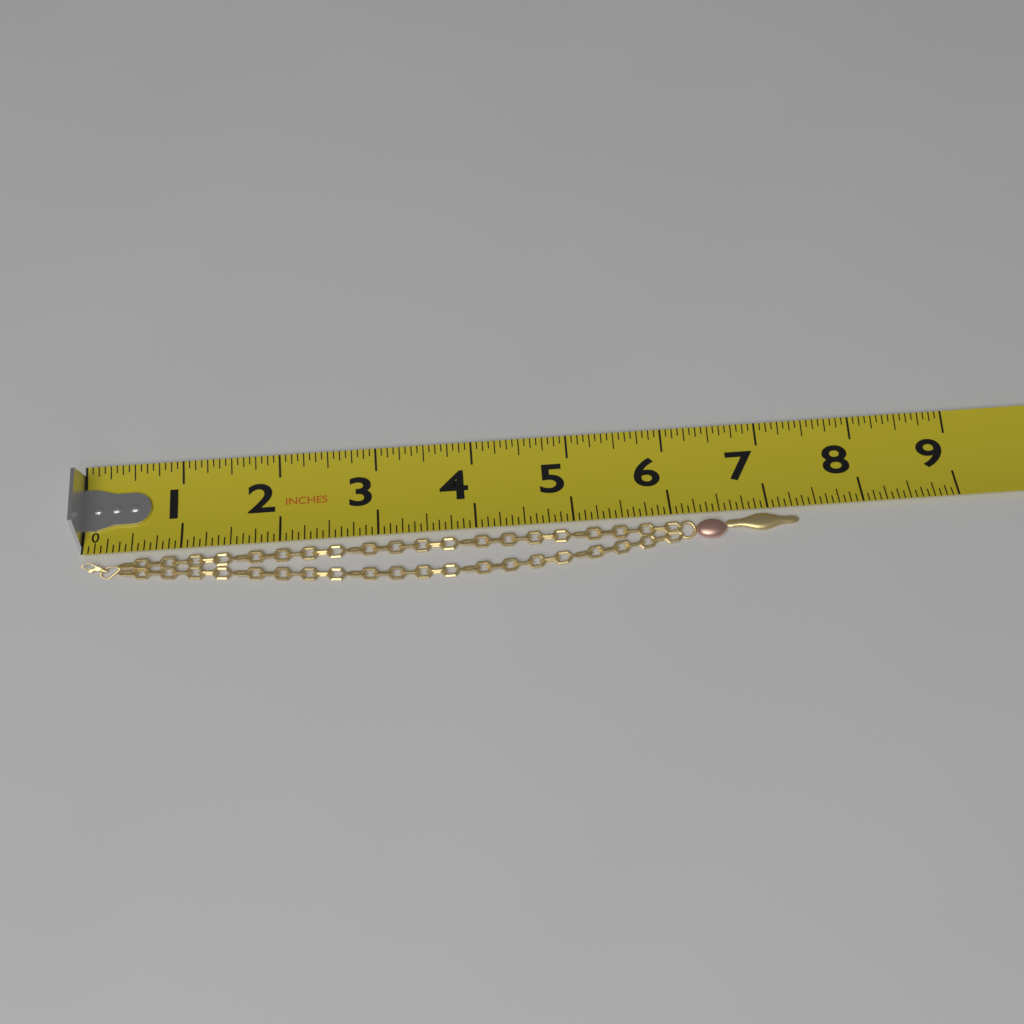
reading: 7.3125 in
